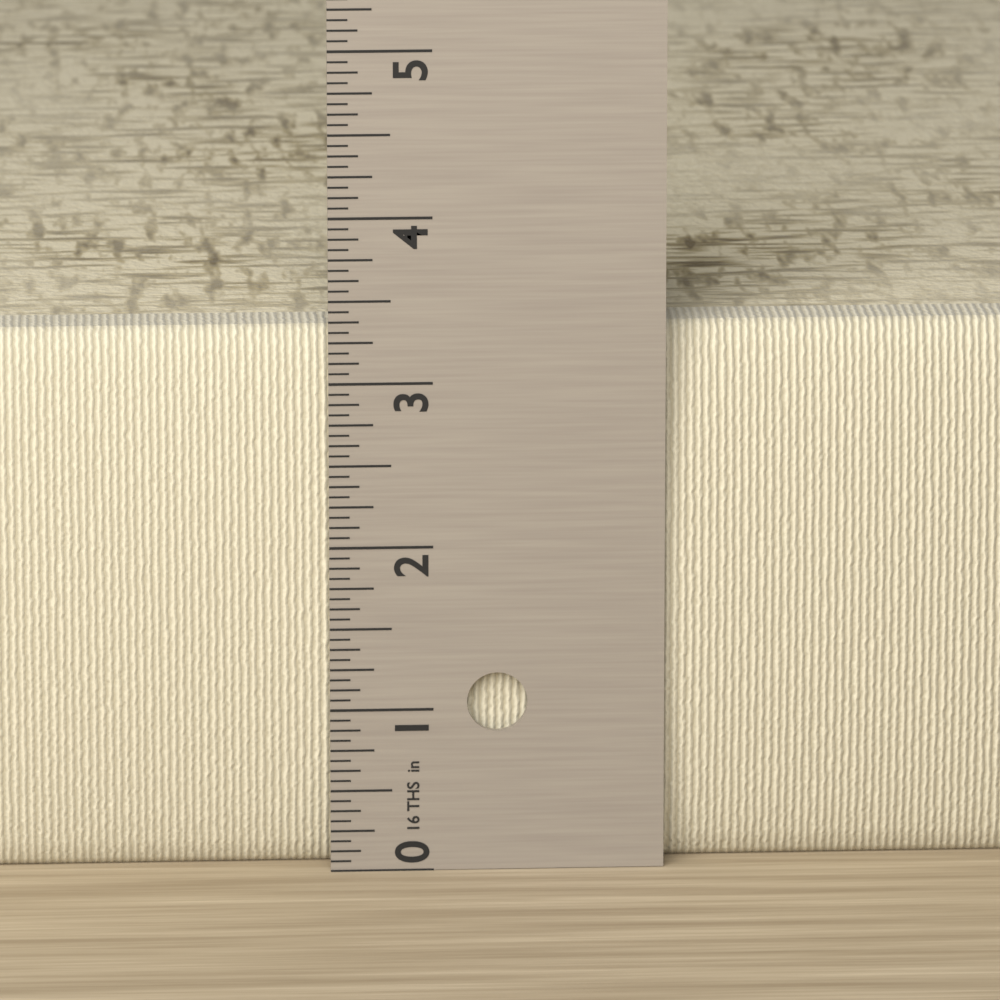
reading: 3.3125 in
